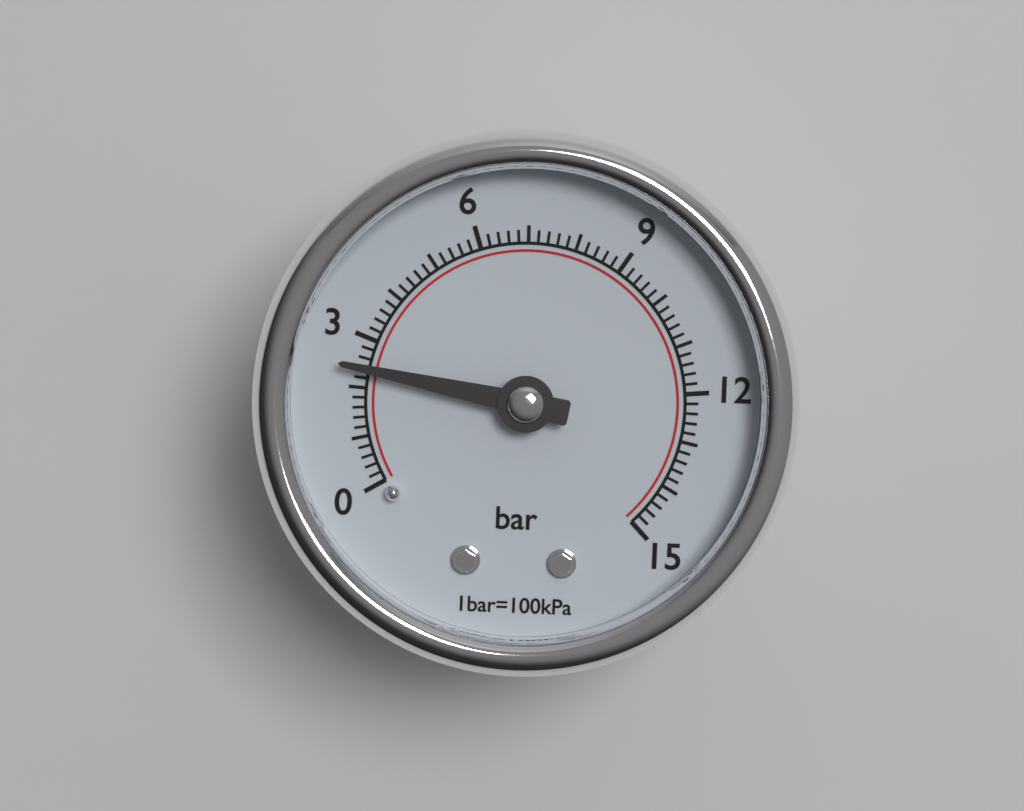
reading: 2.4 bar
